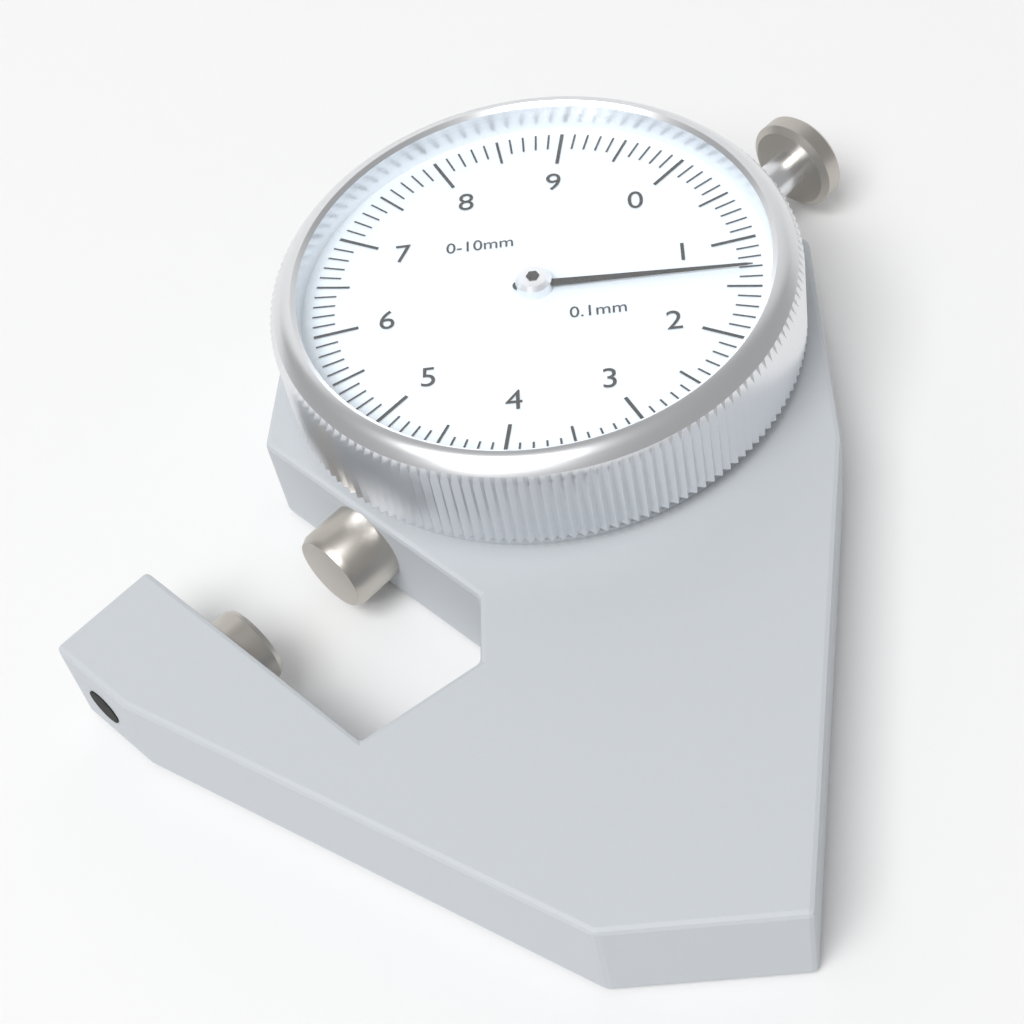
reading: 1.3 mm
